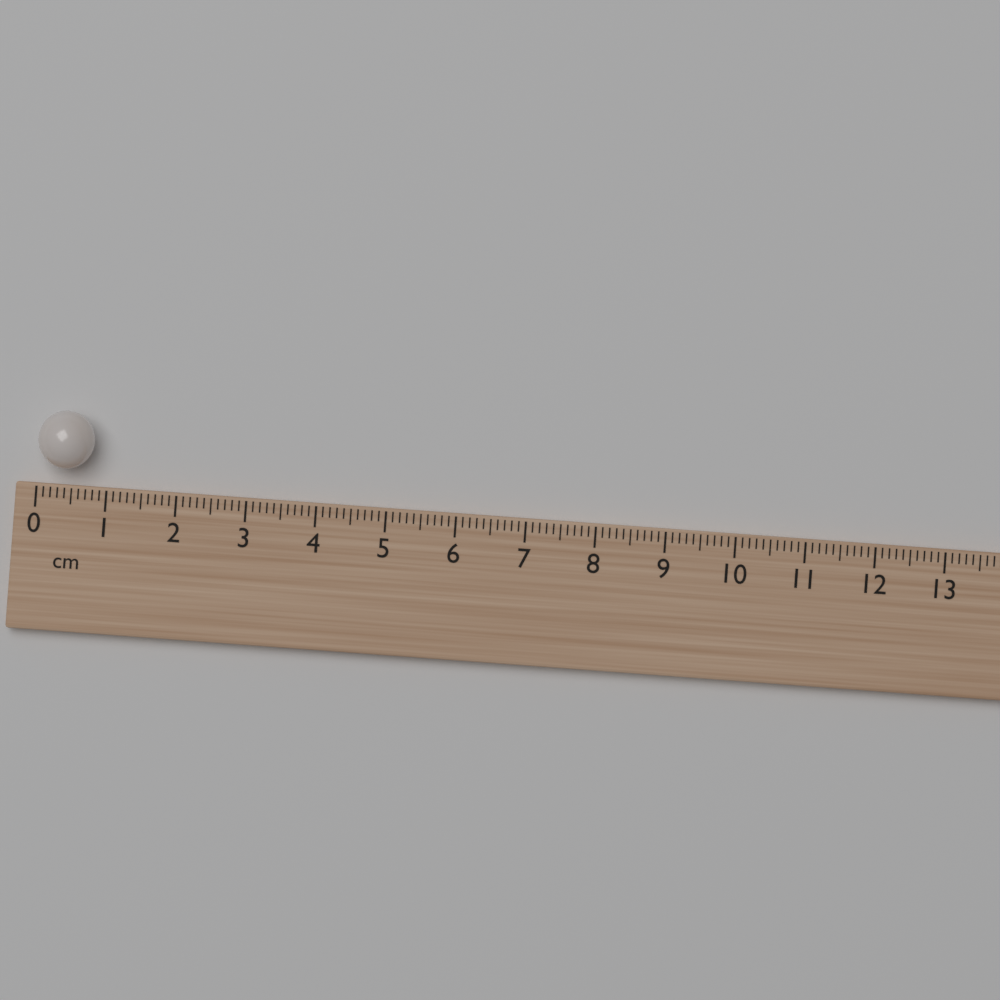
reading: 0.8 cm
